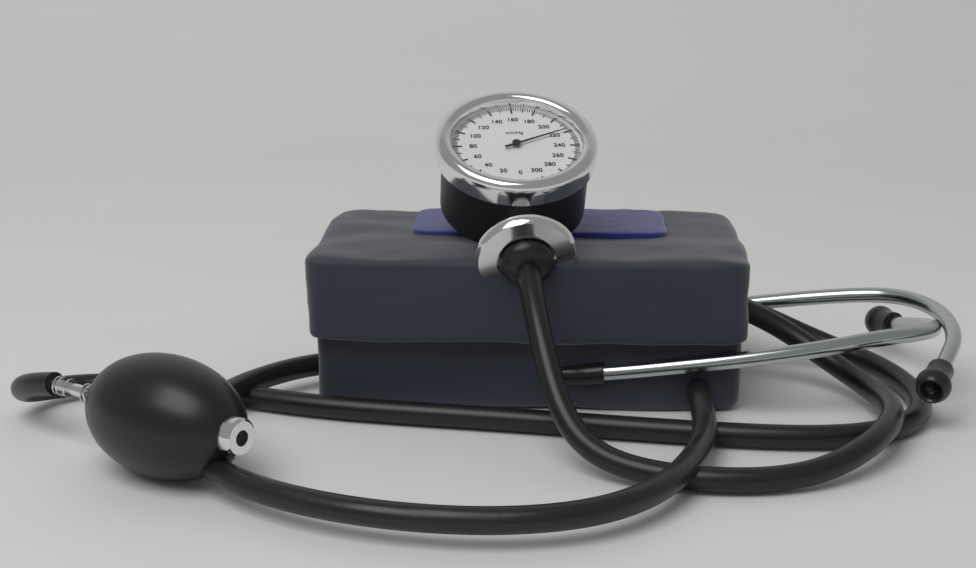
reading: 218 mmHg
